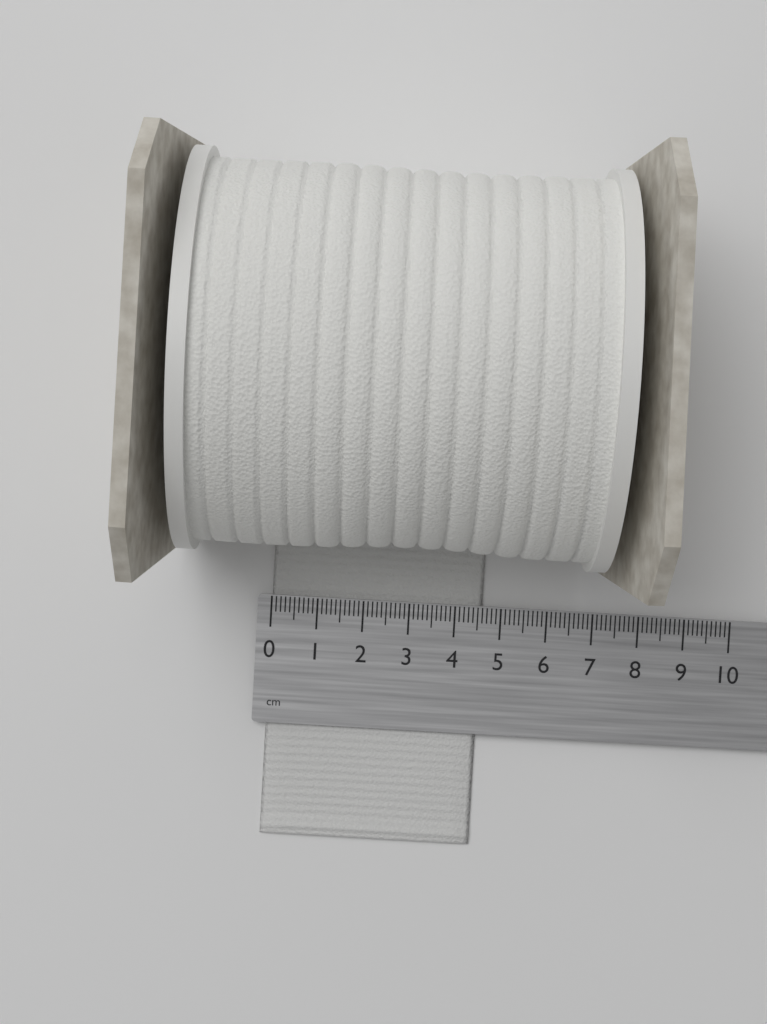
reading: 4.6 cm
